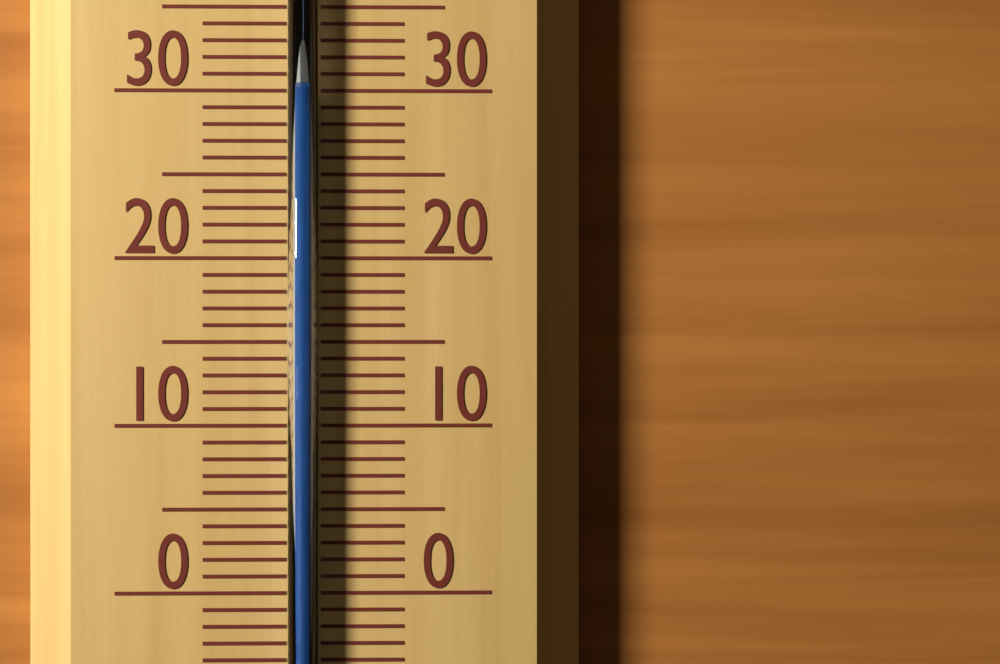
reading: 30 °C
